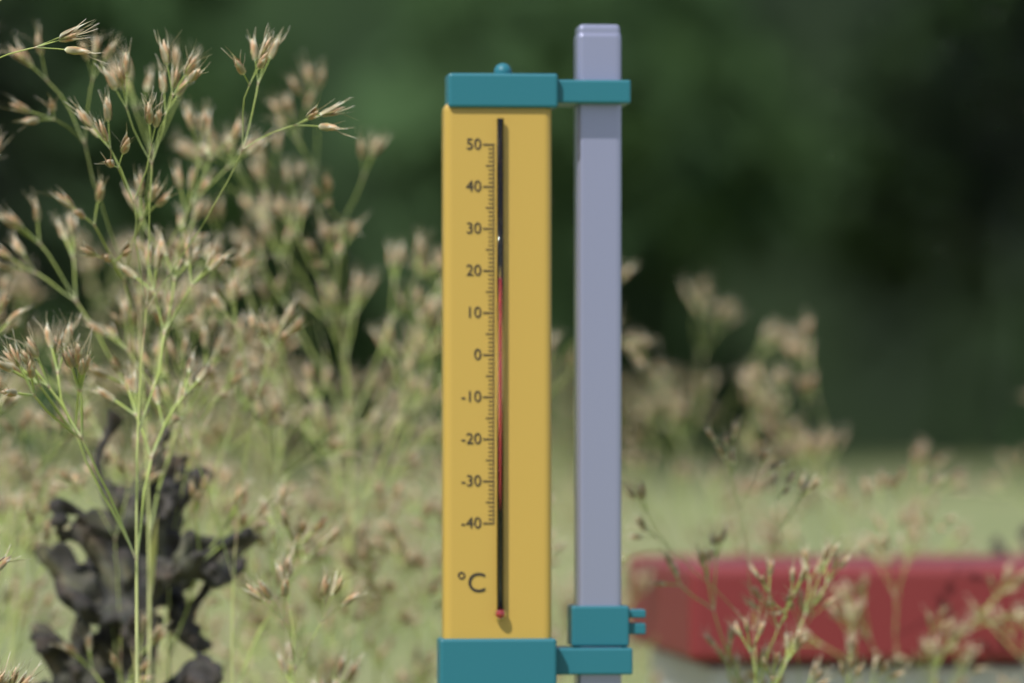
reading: 18 °C
